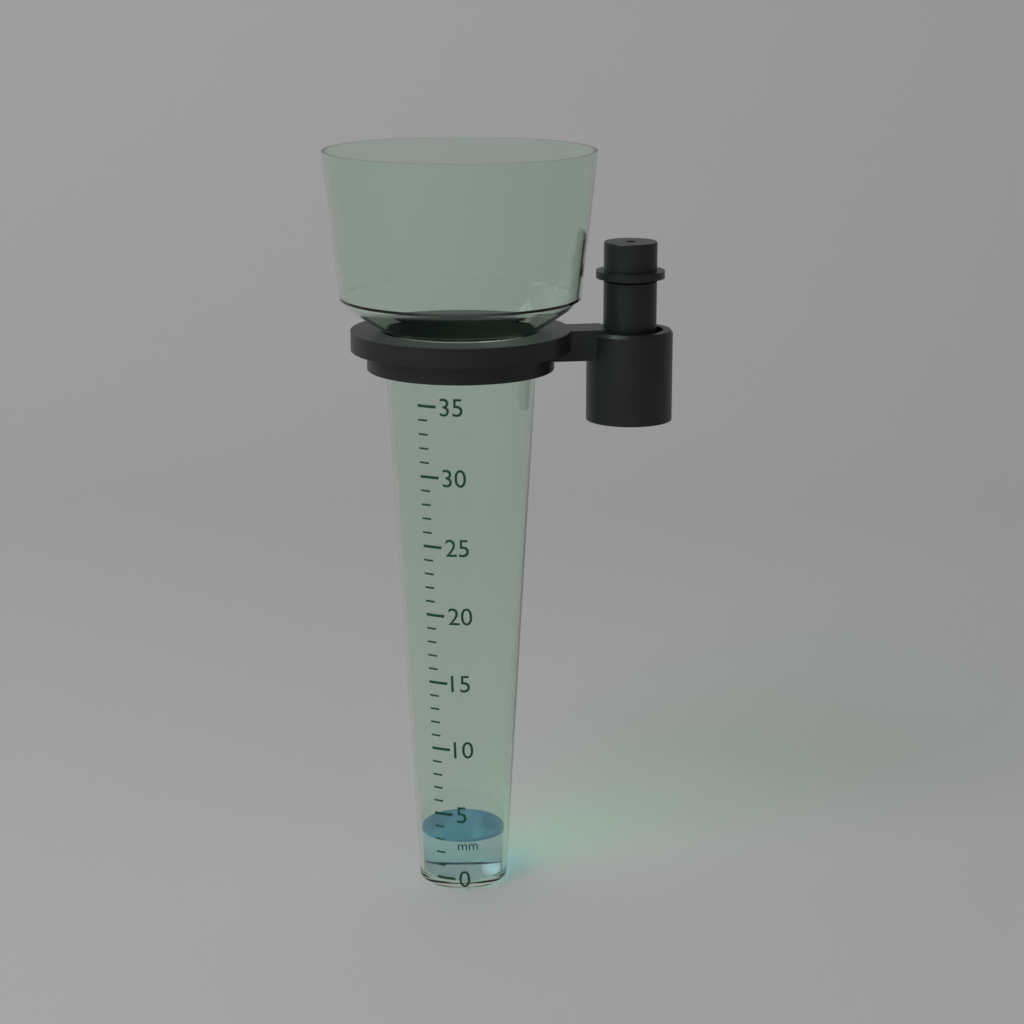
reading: 3 mm
